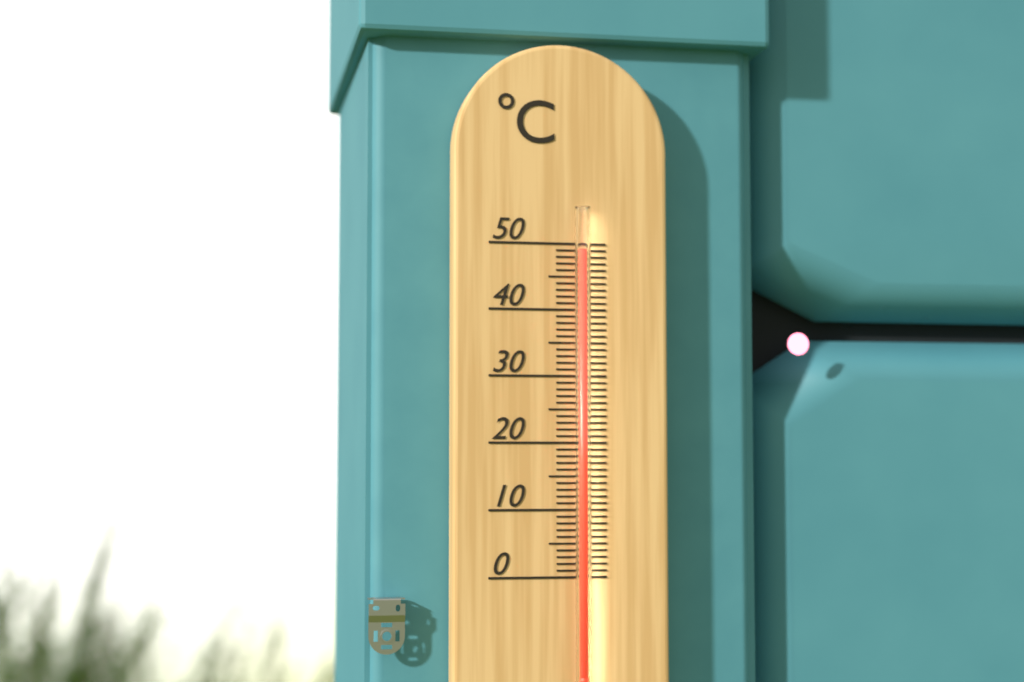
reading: 49 °C
